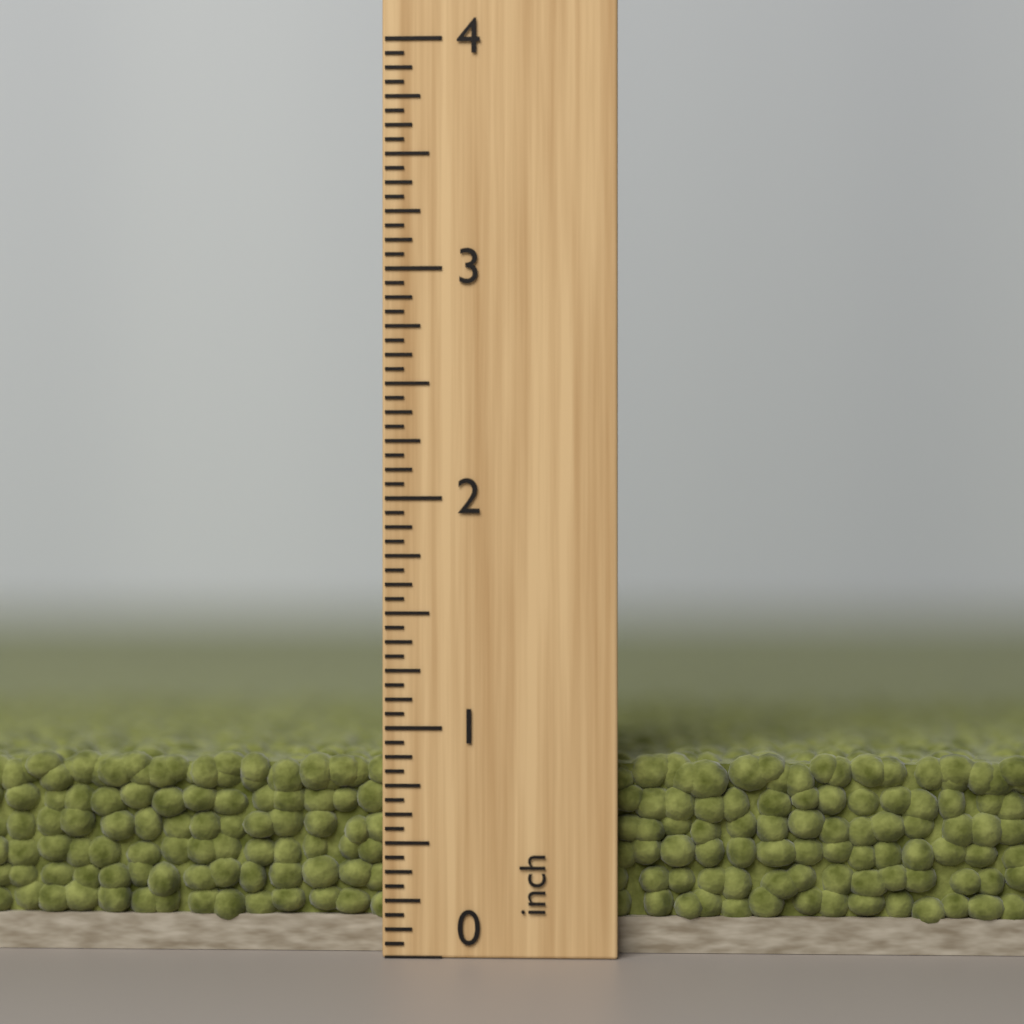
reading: 0.8750 inch
